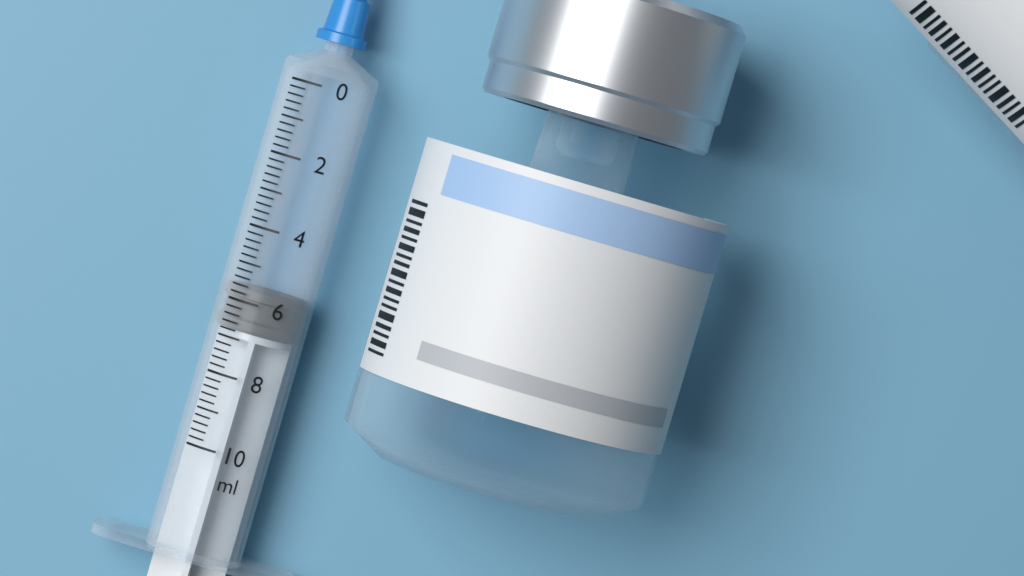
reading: 5.6 ml
